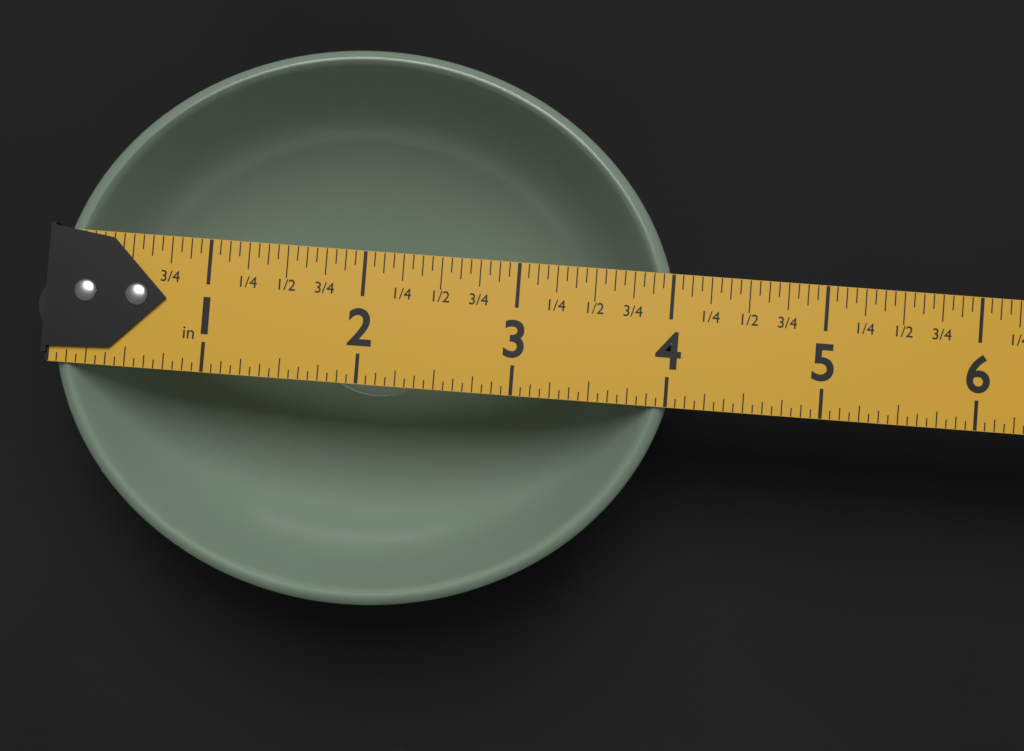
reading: 4.0625 in
